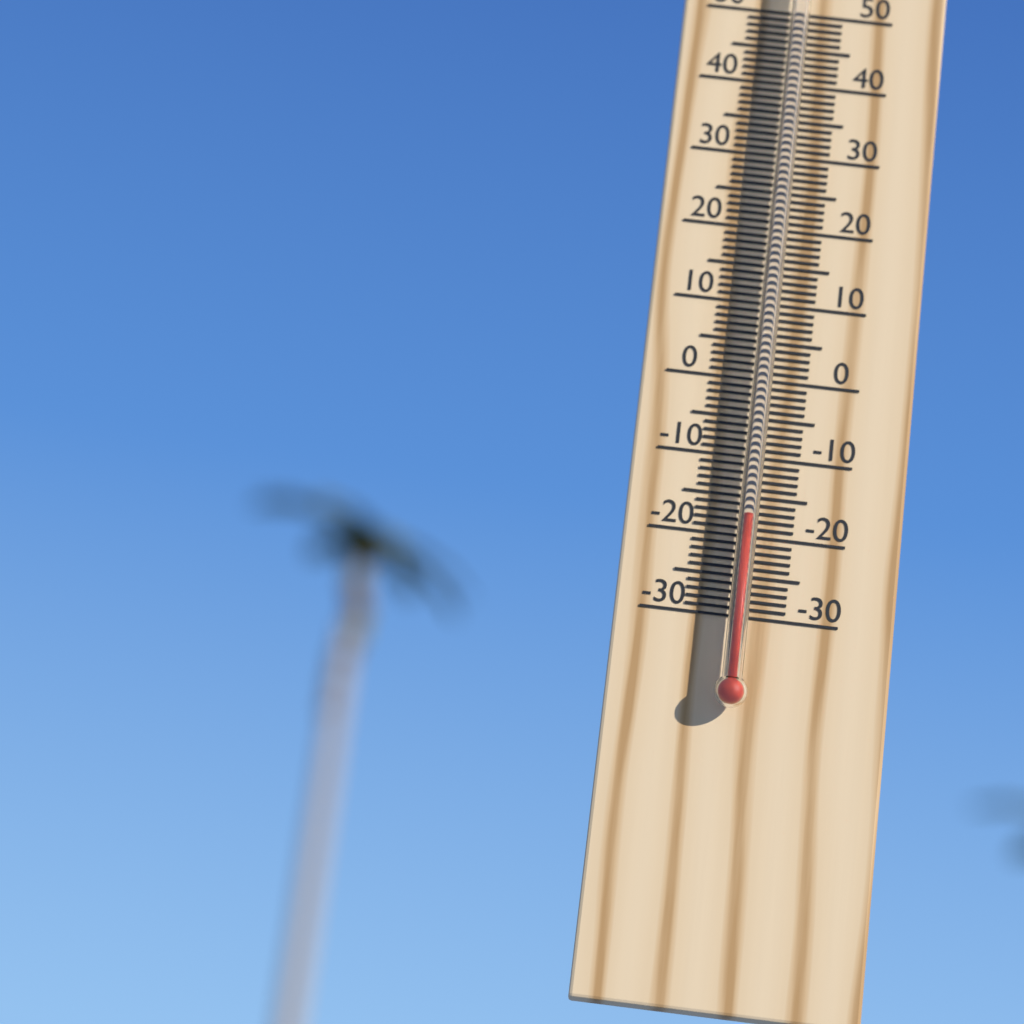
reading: -18 °C
